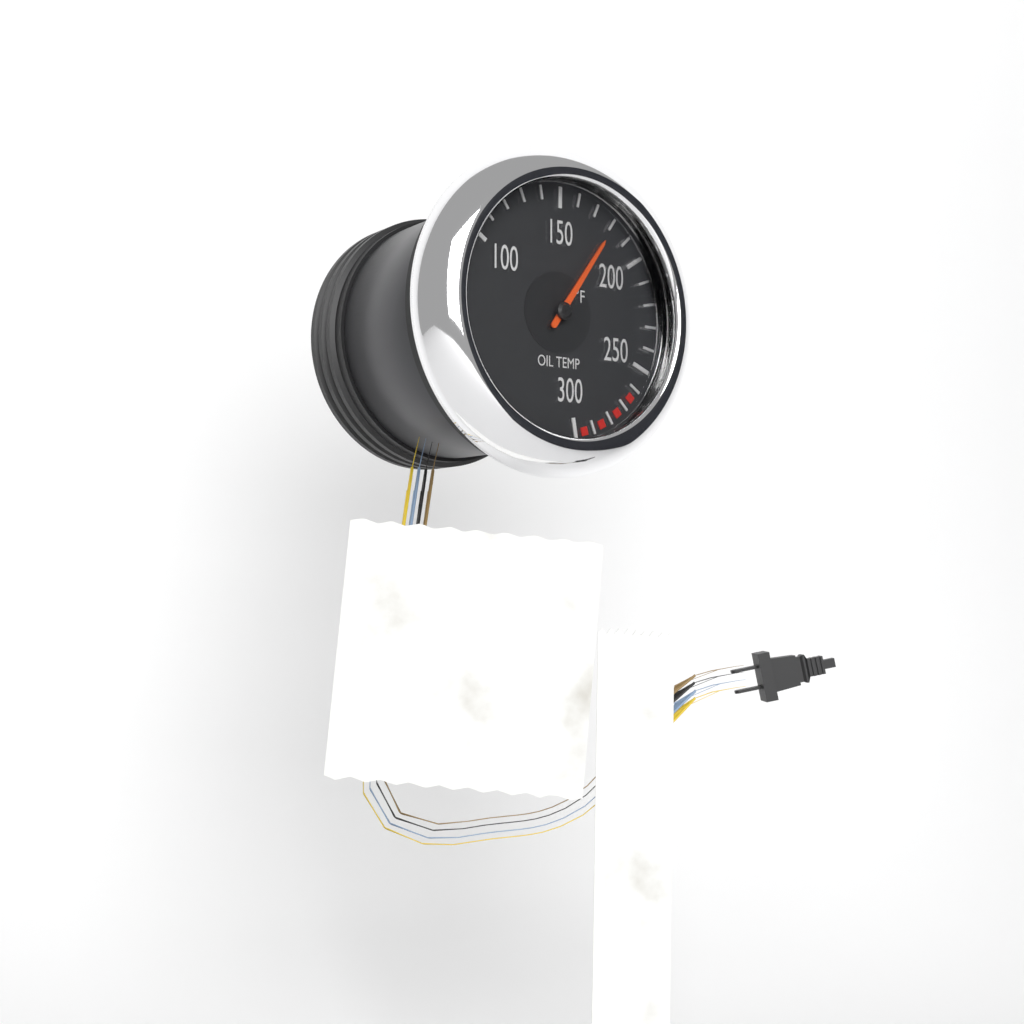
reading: 180 °F
